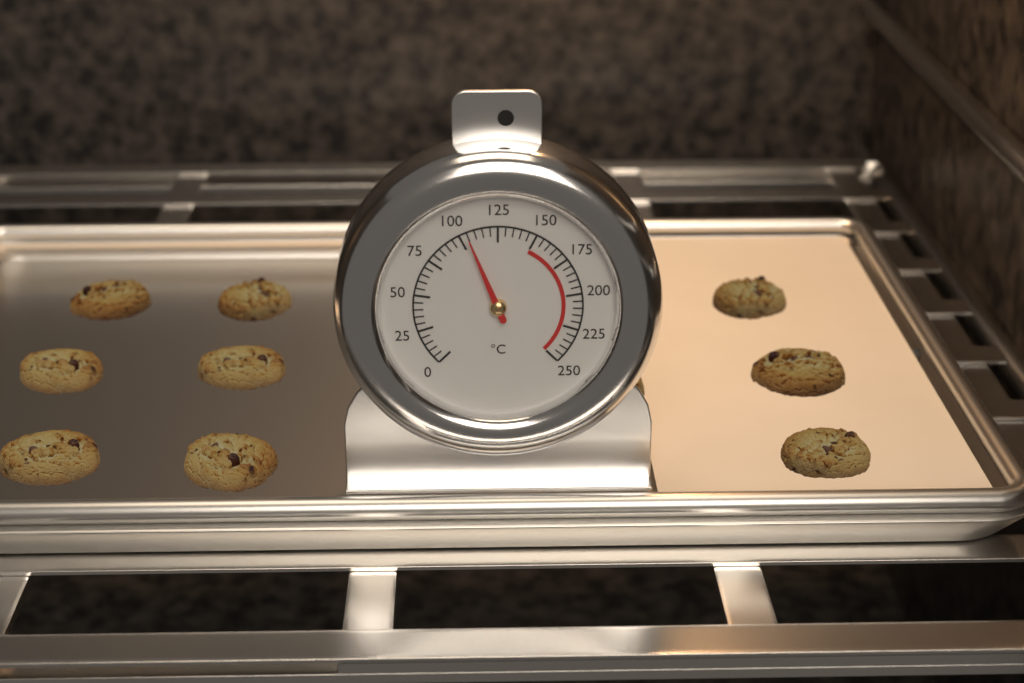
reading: 105 °C
